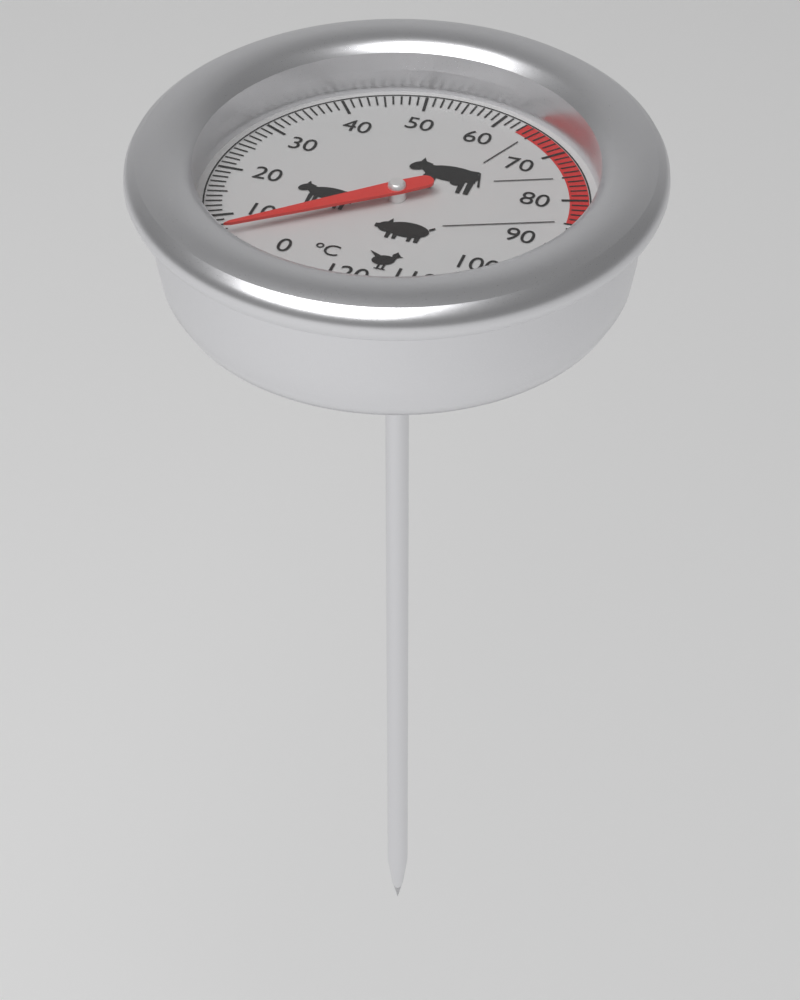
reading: 6 °C
